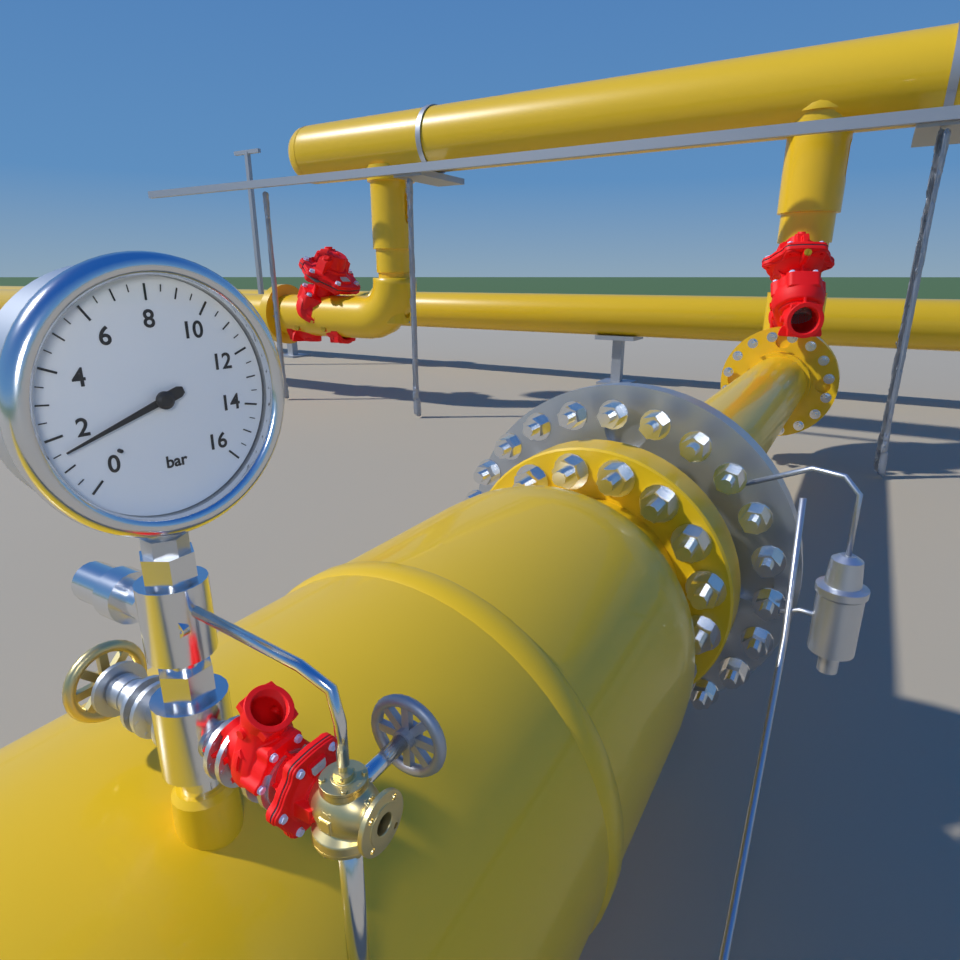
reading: 1.5 bar
